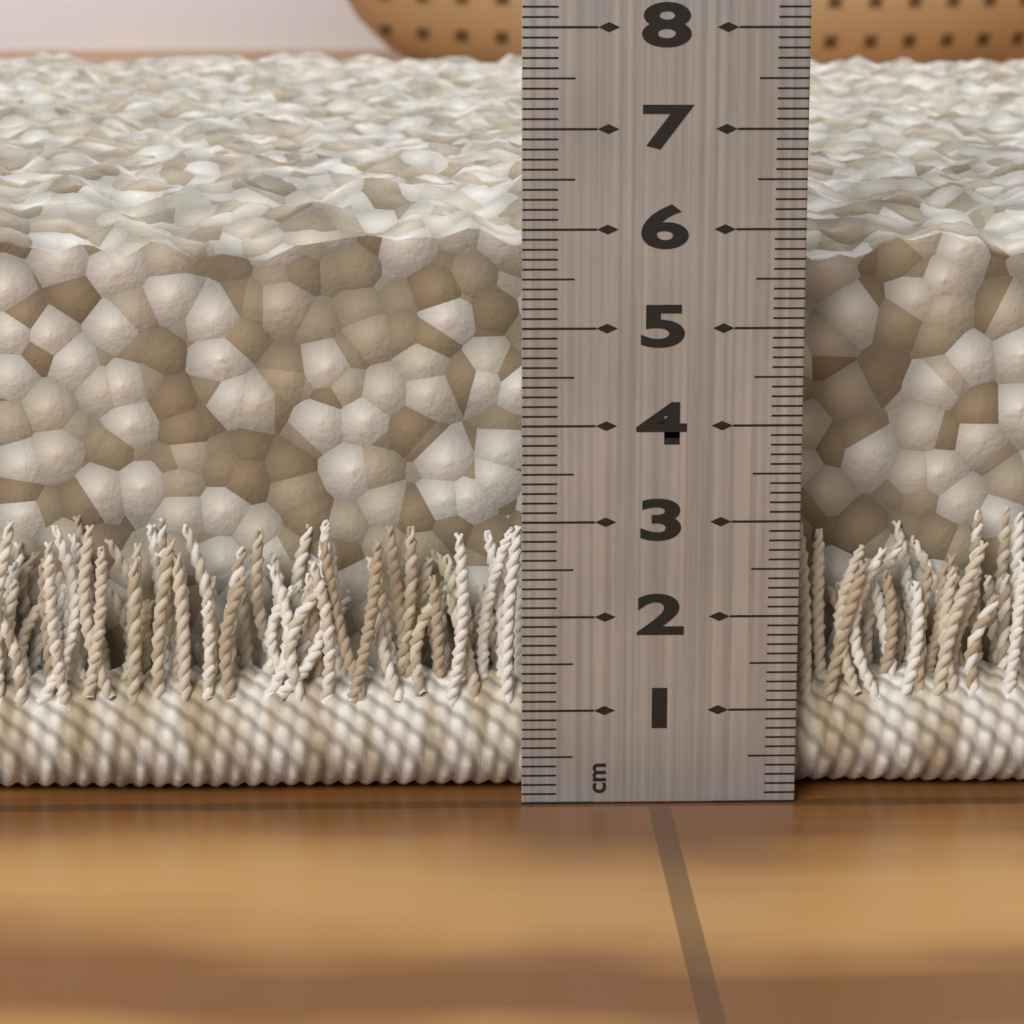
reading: 6.4 cm
